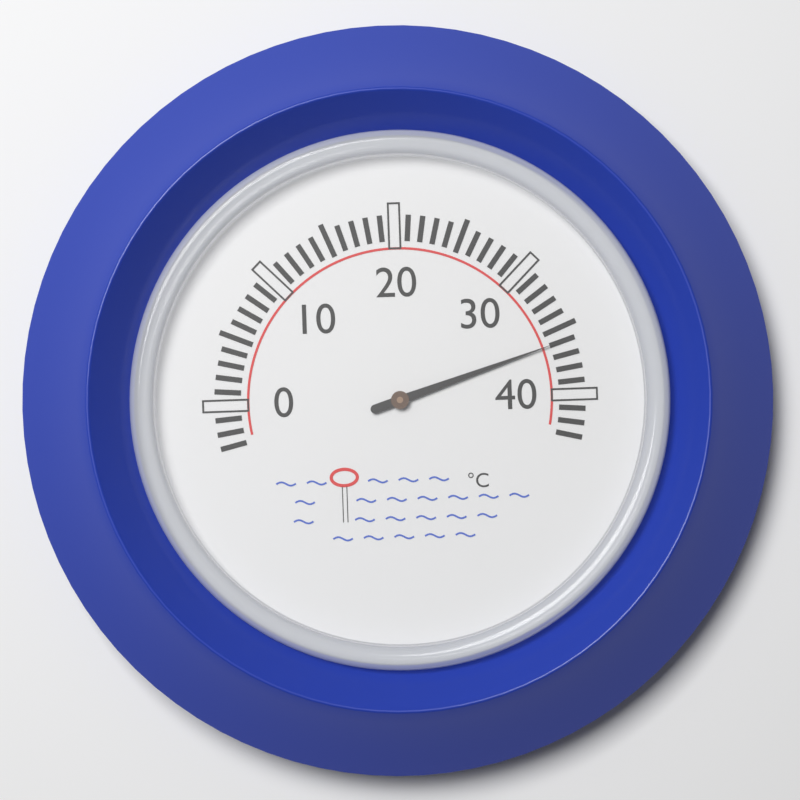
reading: 36 °C
